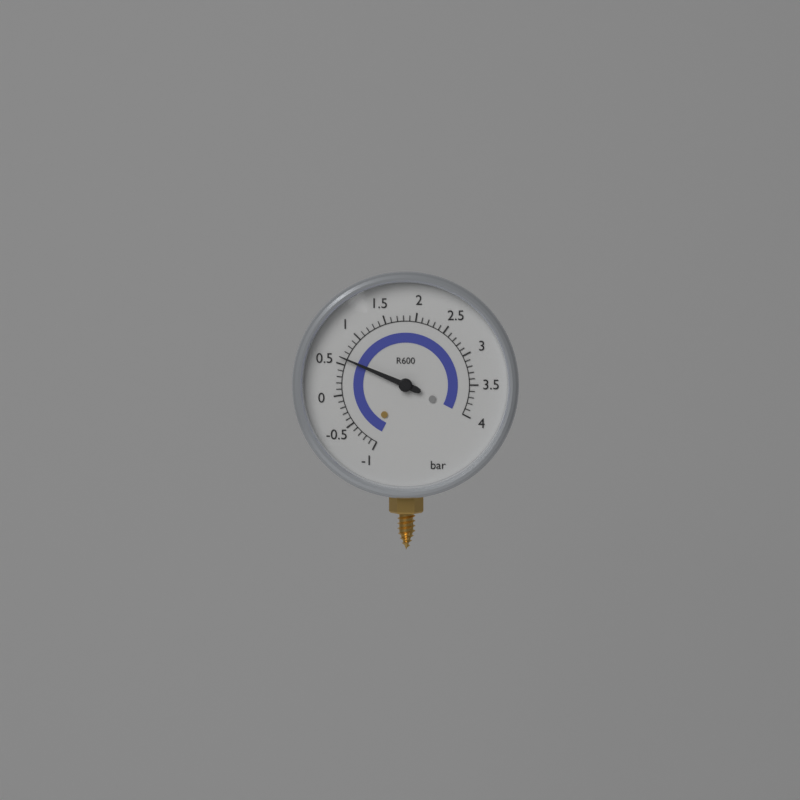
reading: 0.6 bar
